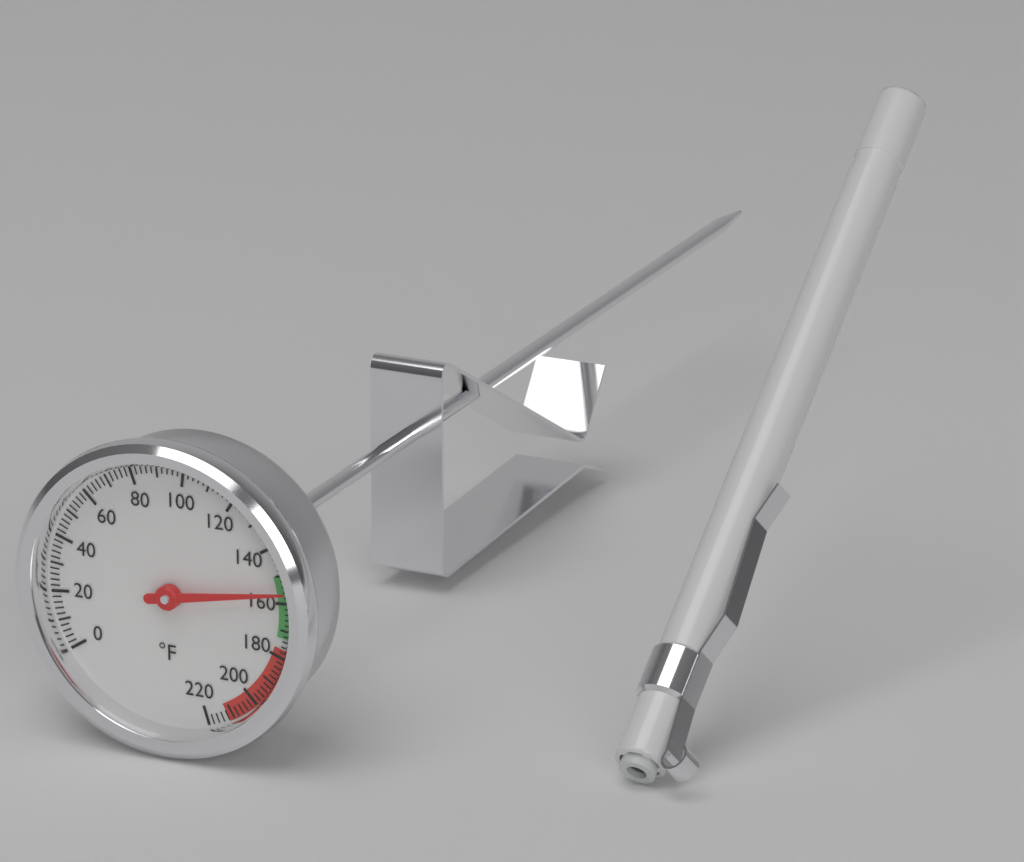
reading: 156 °F
